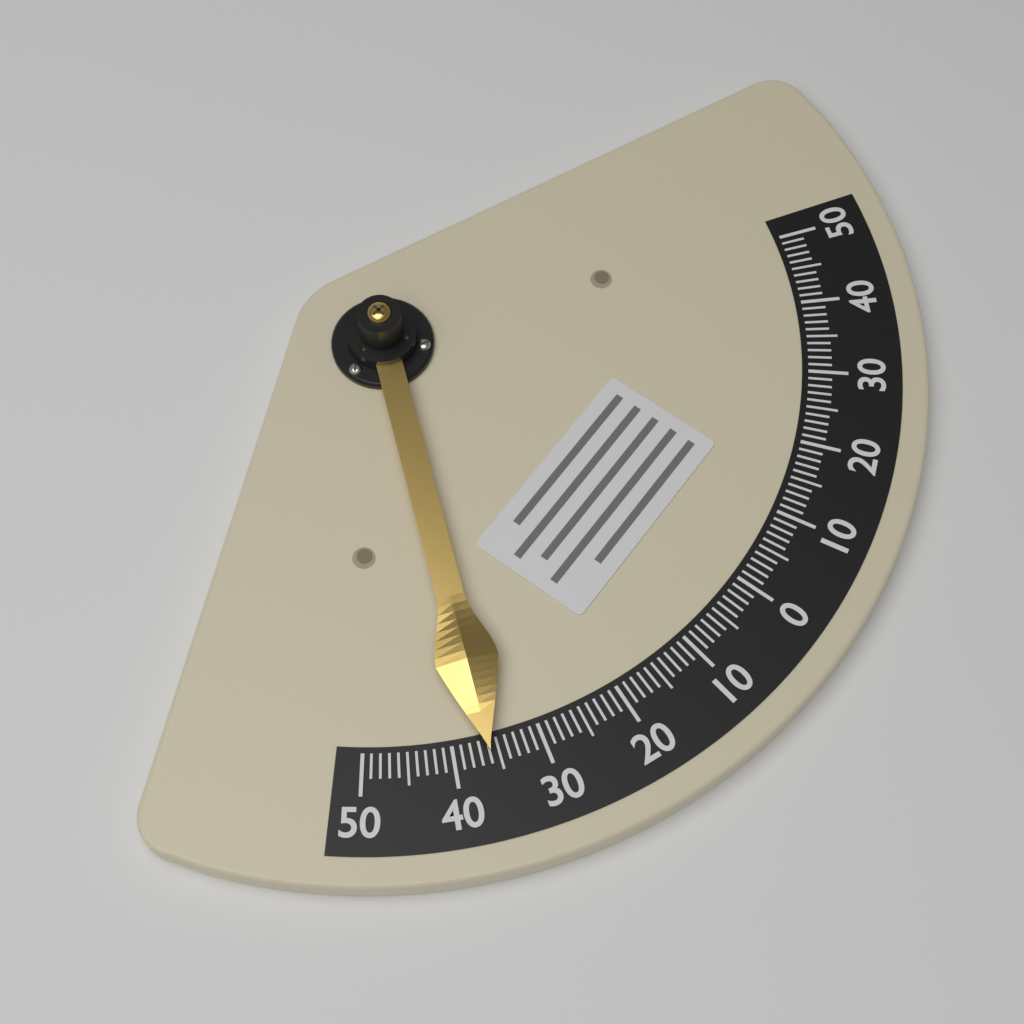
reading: -36 (no unit)
